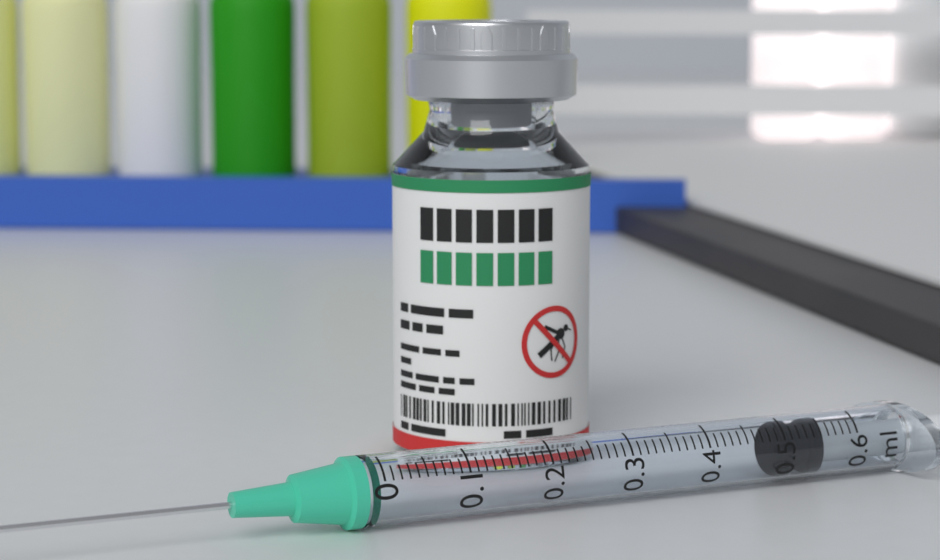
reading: 0.50 ml
